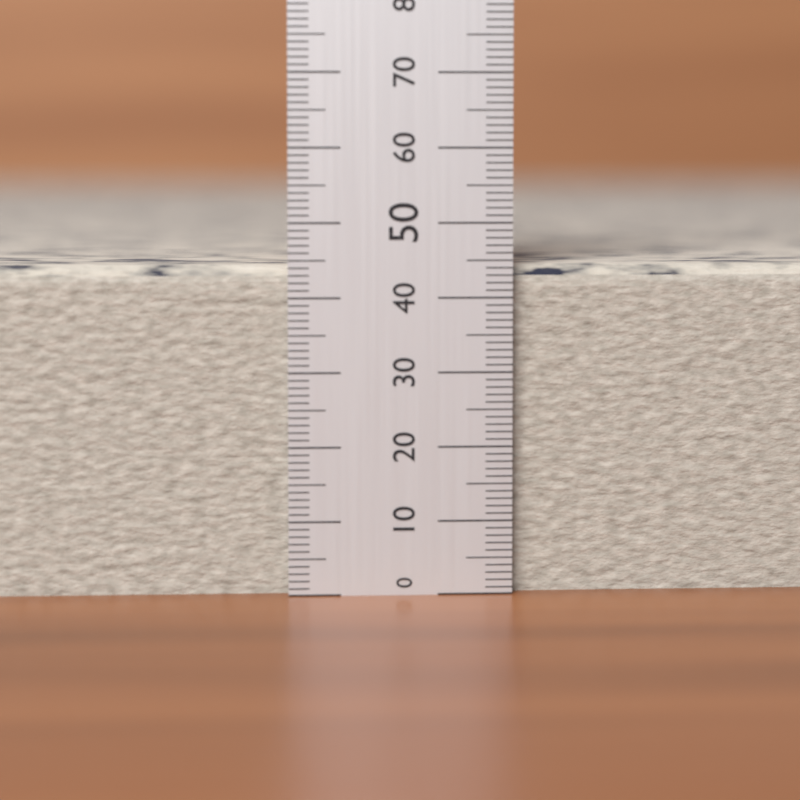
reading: 45 (no unit)
